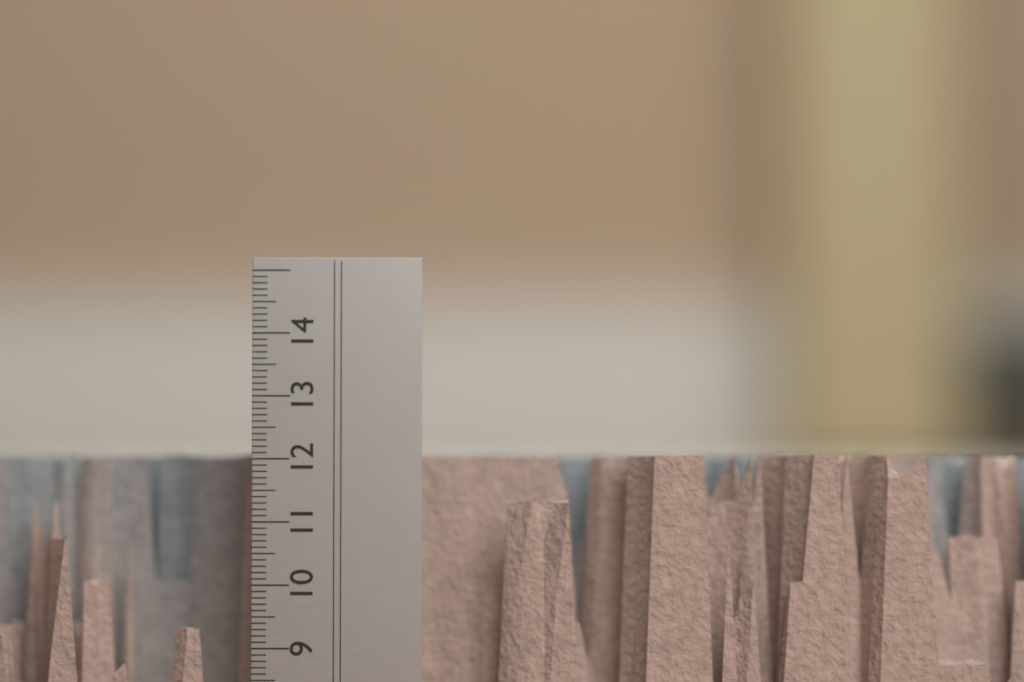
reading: 12.1 cm
